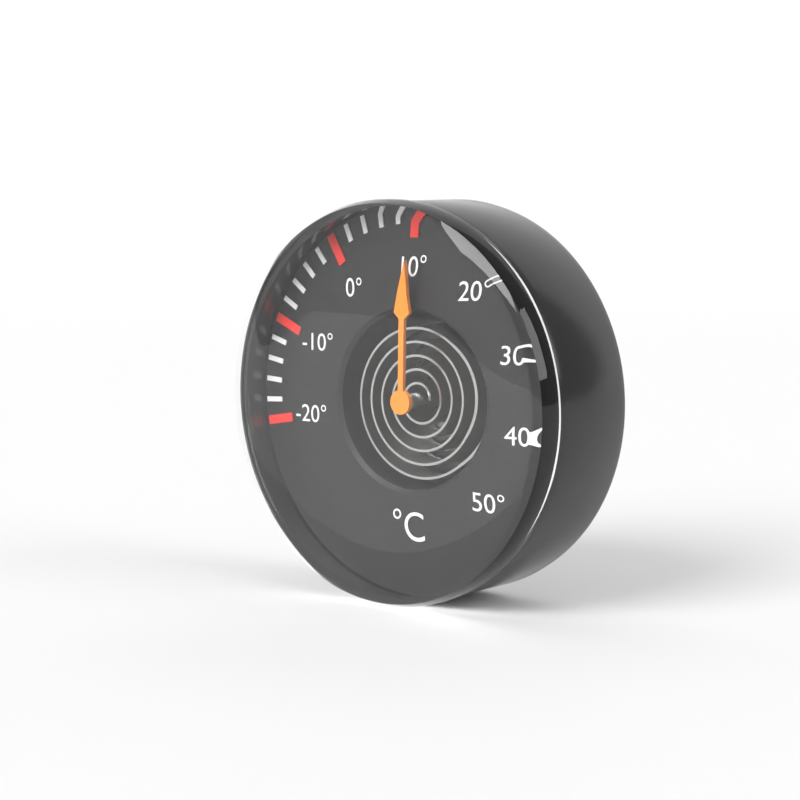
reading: 10 °C
